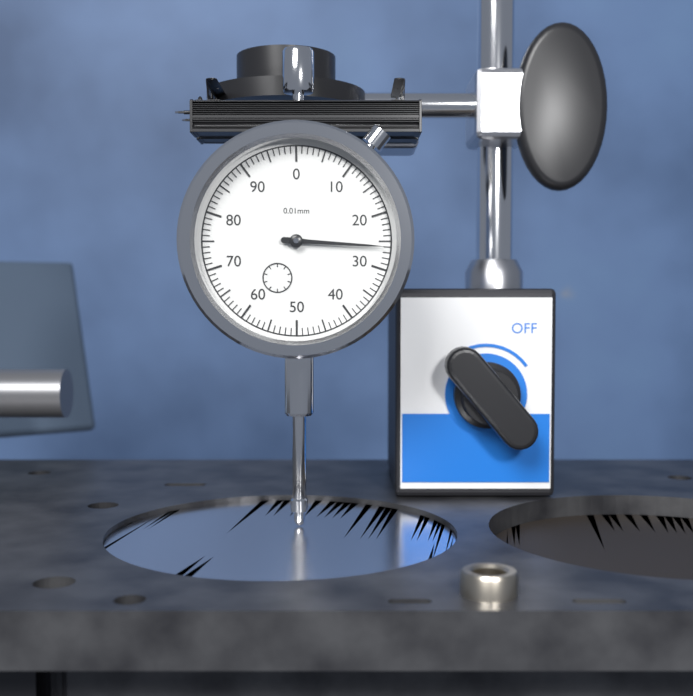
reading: 26 0.01mm
